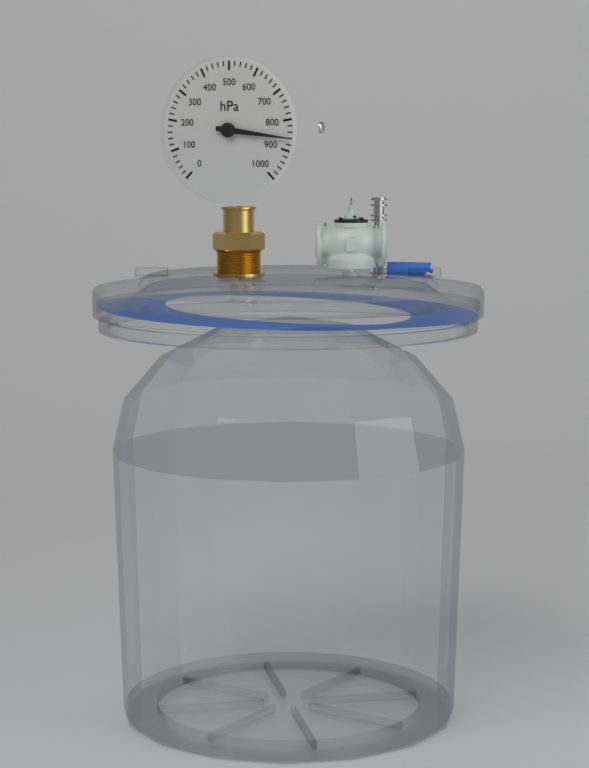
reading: 860 hPa
